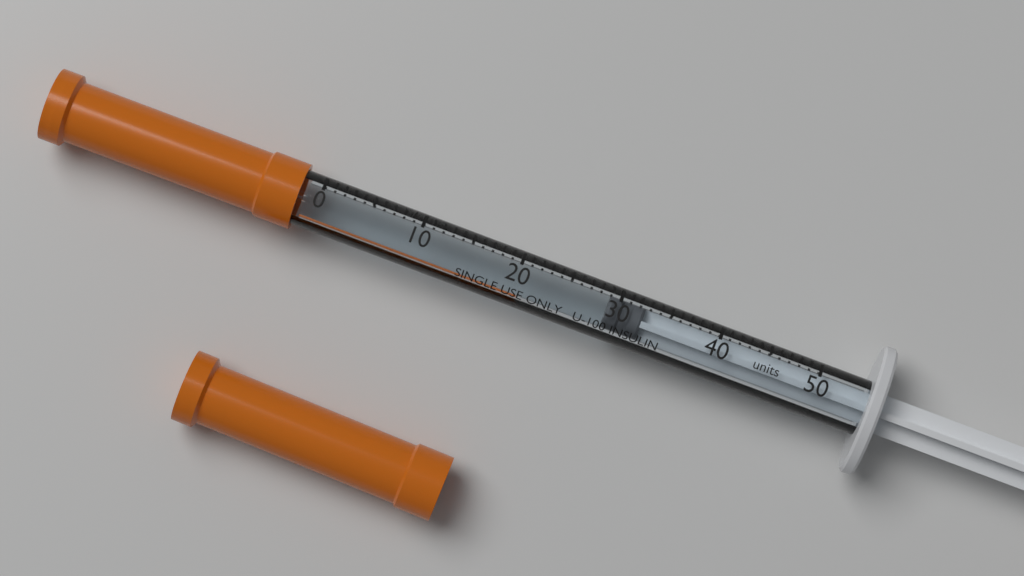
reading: 29 units
